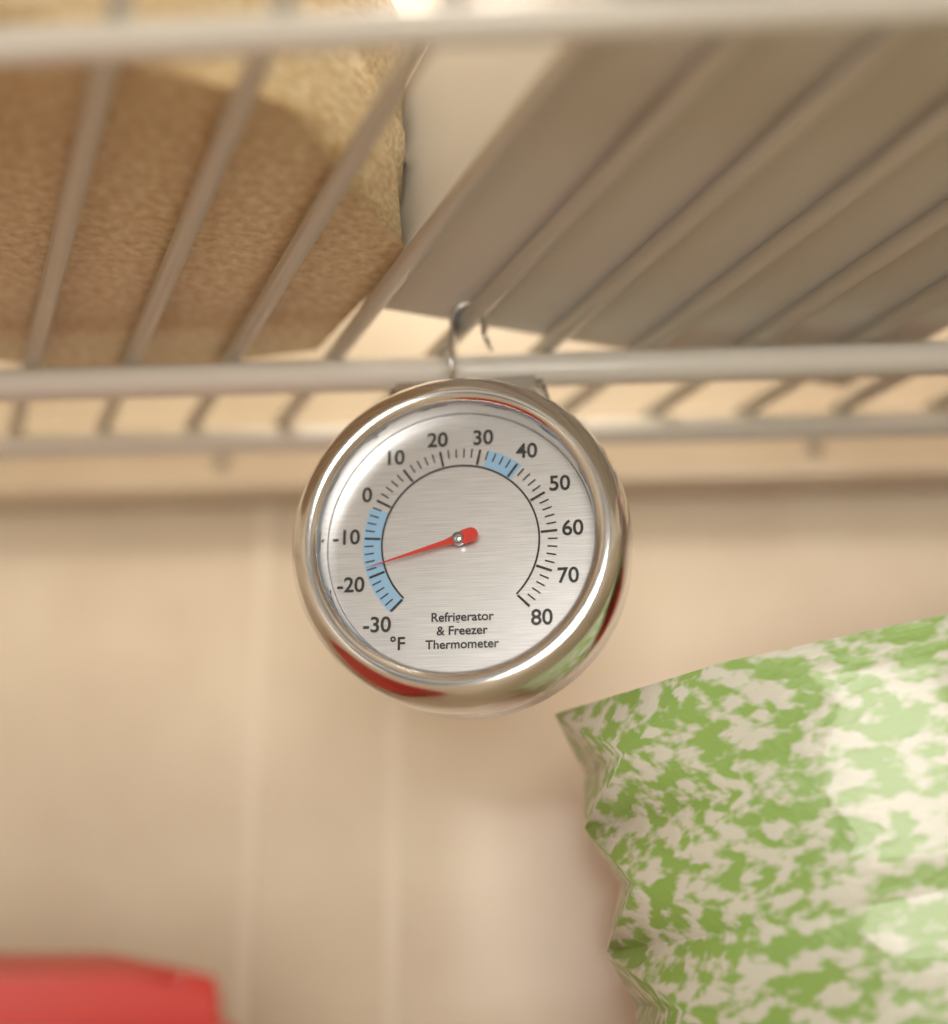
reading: -18 °F
